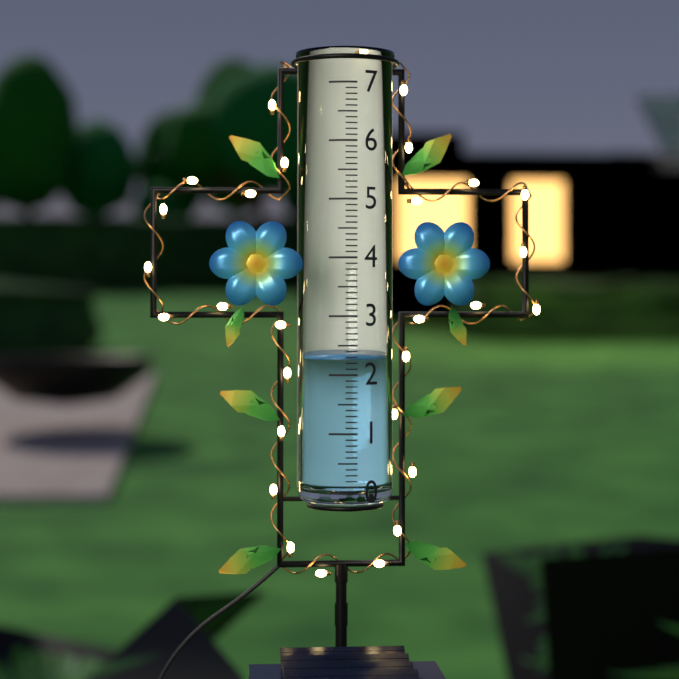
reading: 2.3 (no unit)
